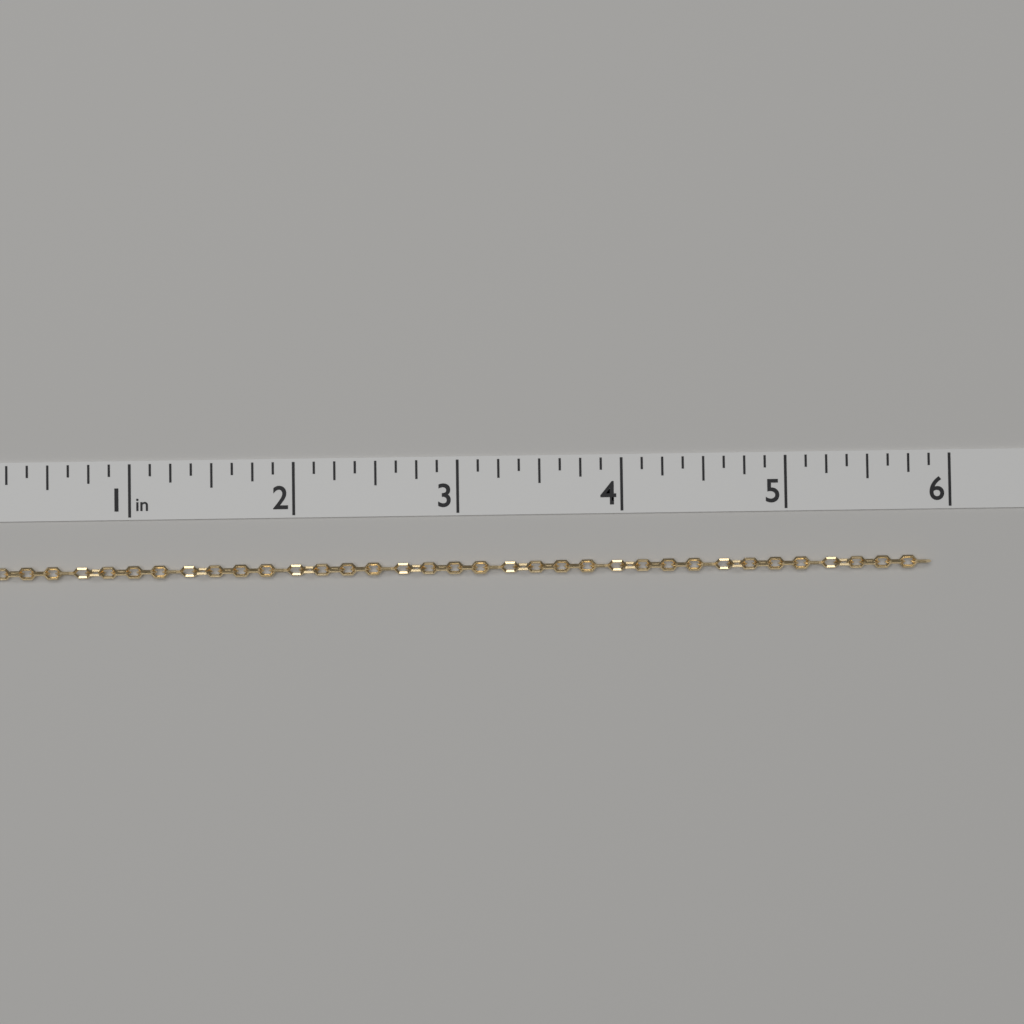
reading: 5.875 in
